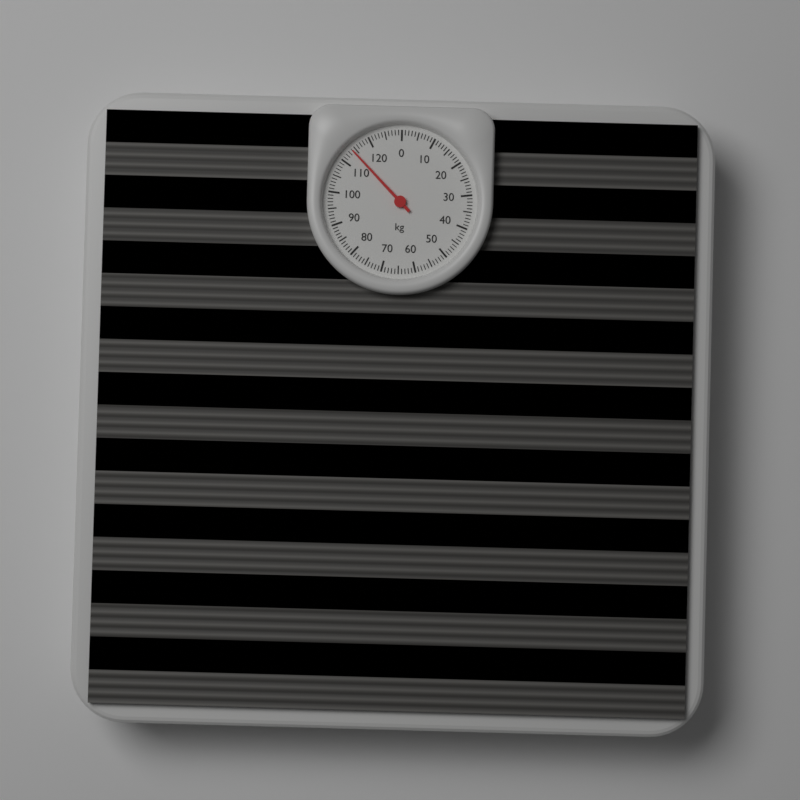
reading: 114 kg
